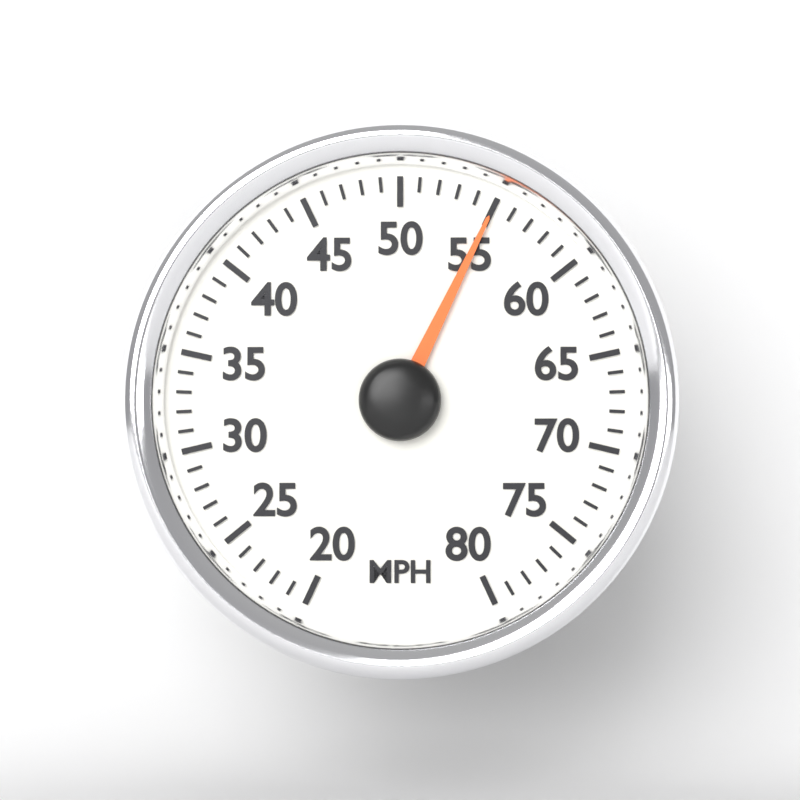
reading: 55 MPH
